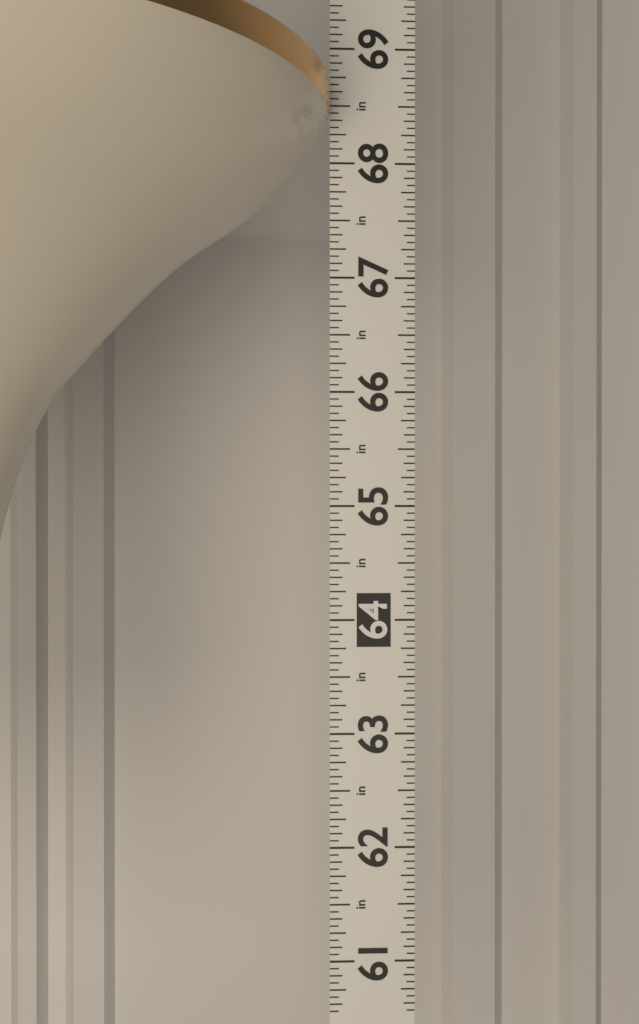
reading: 68.6250 in
